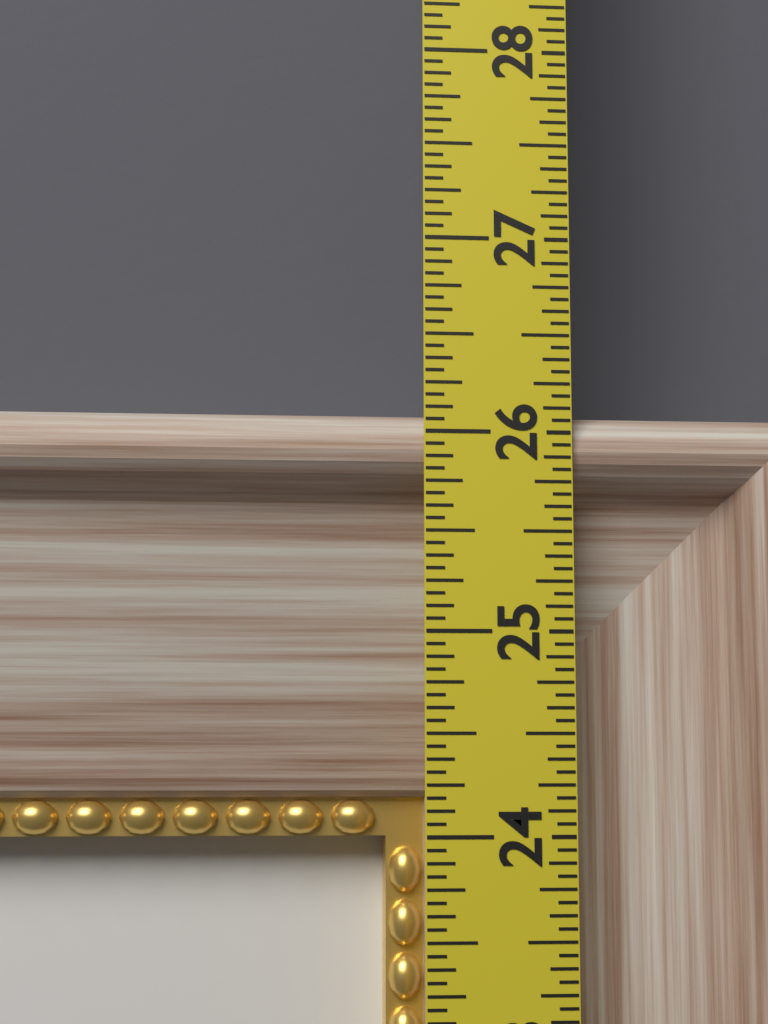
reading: 26.1250 in
